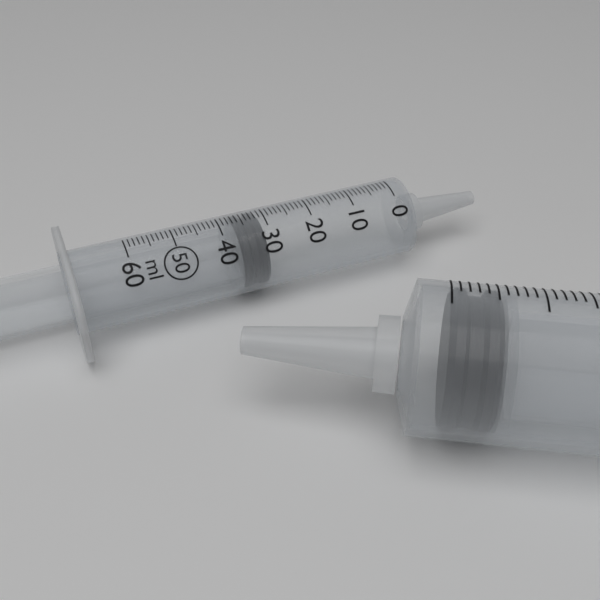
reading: 31 ml
